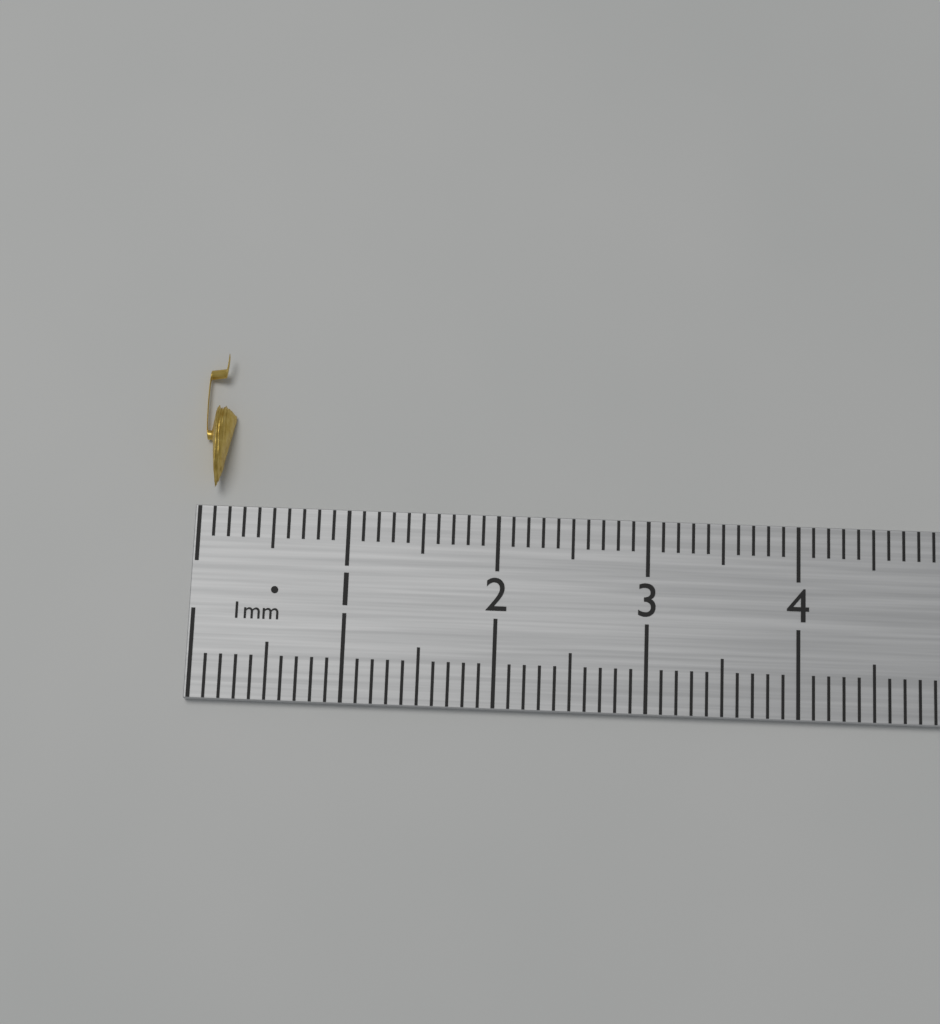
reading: 0.2 cm
